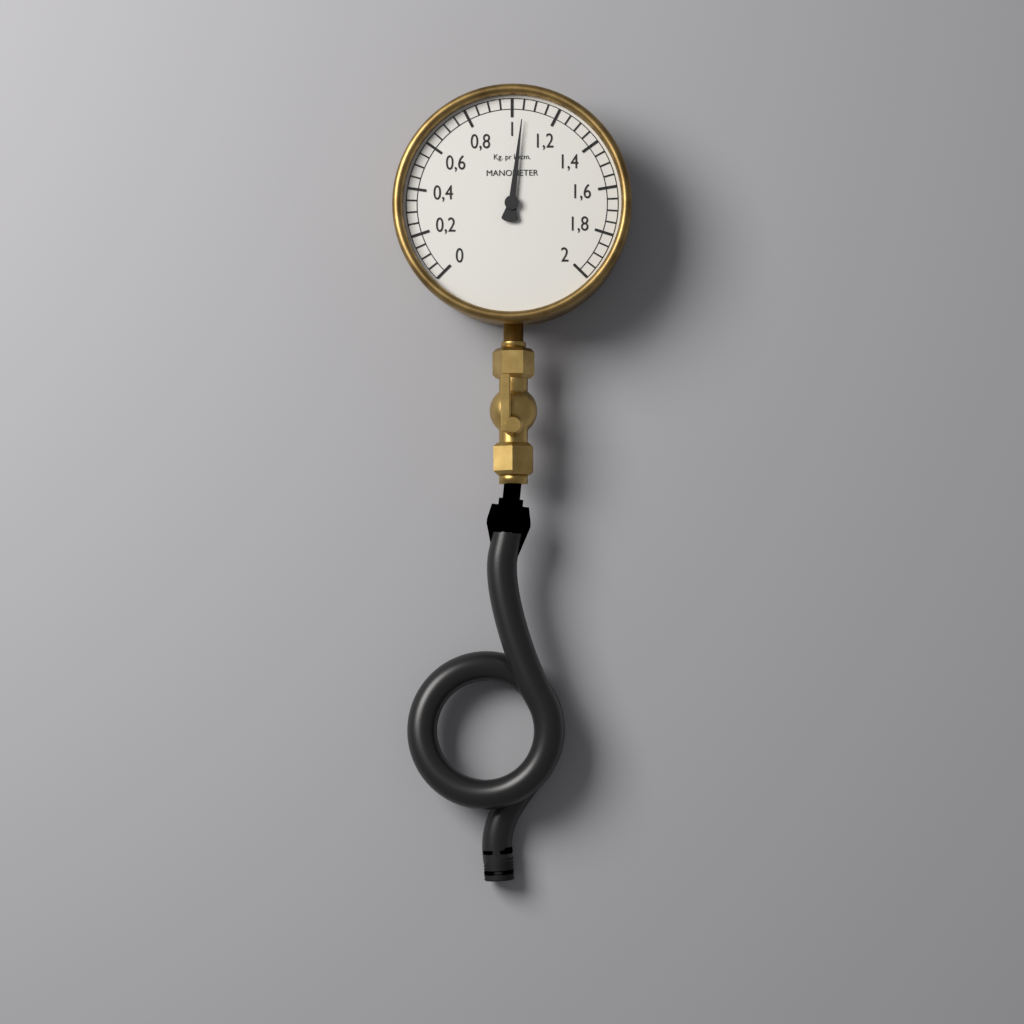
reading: 1.05 kg/cm²
